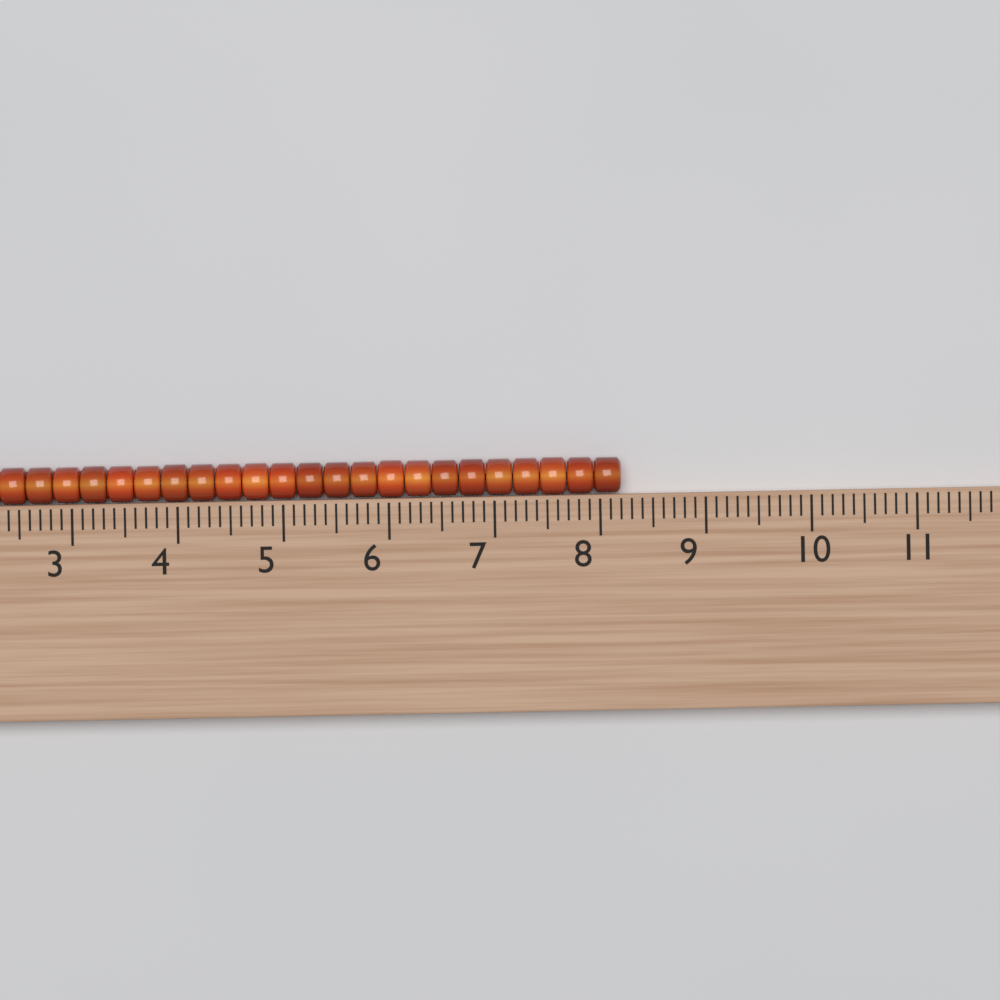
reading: 8.2 (no unit)
